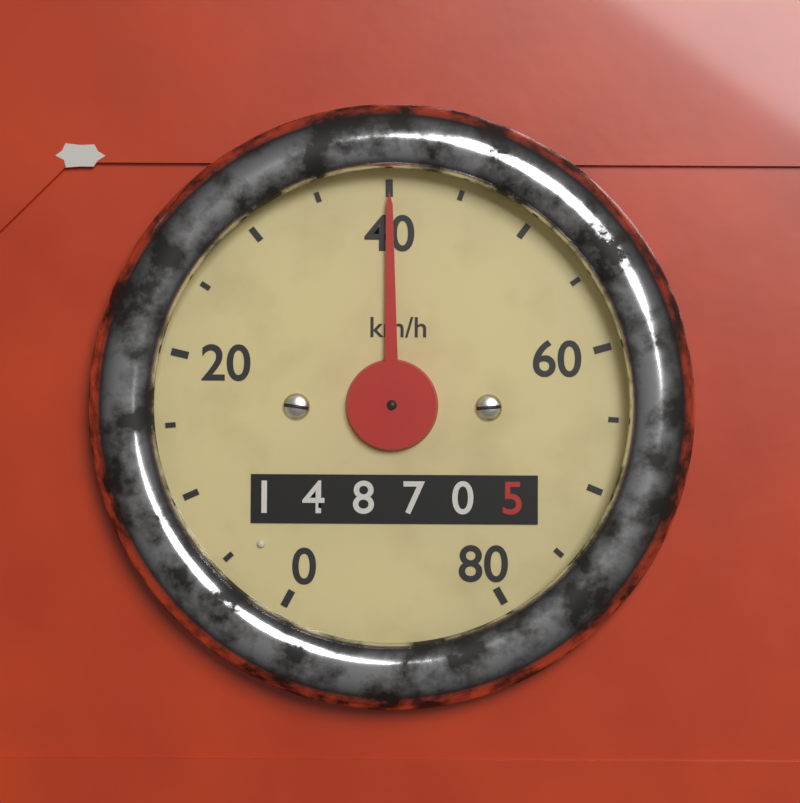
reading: 40 km/h
